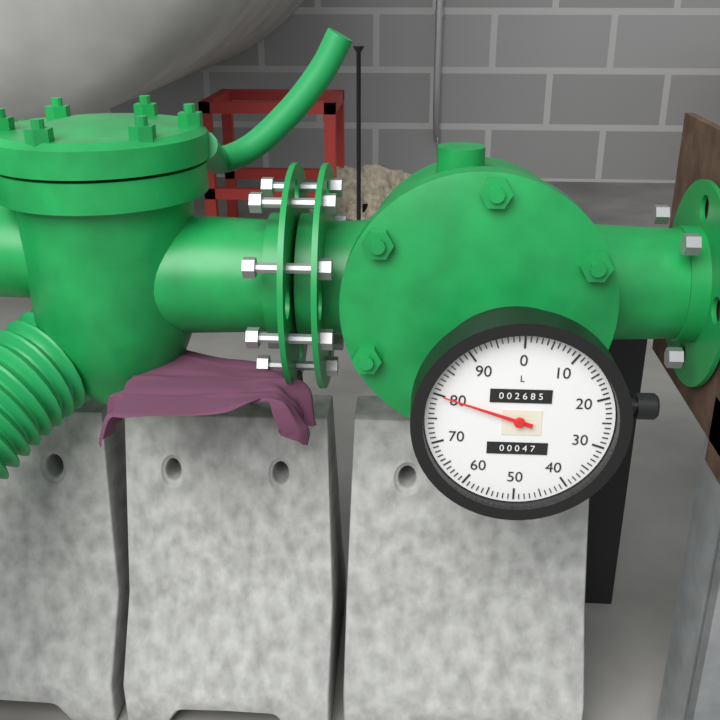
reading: 80 L
